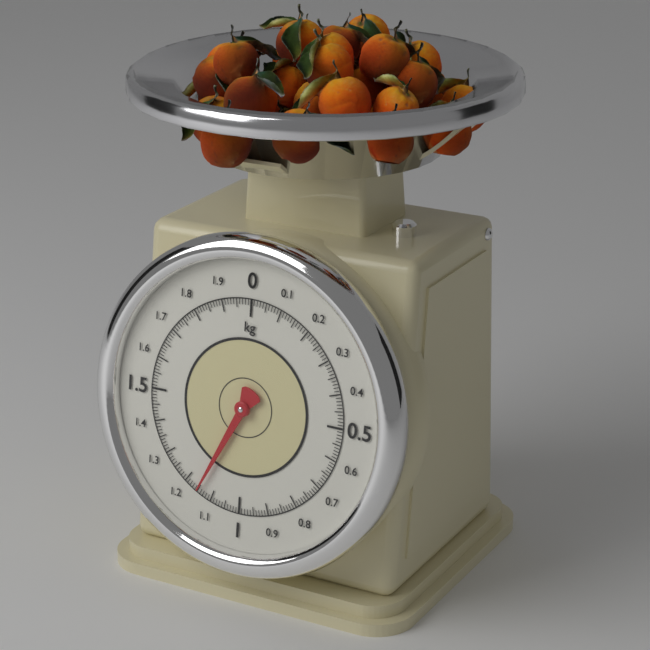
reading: 1.15 kg
